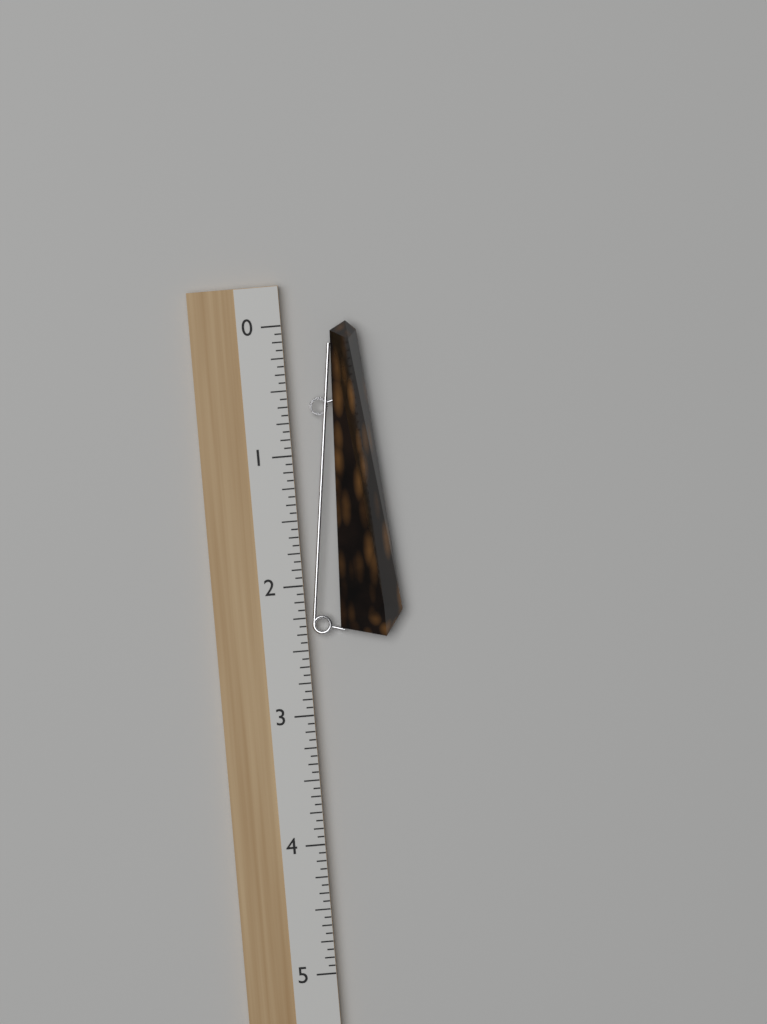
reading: 2.4375 (no unit)
